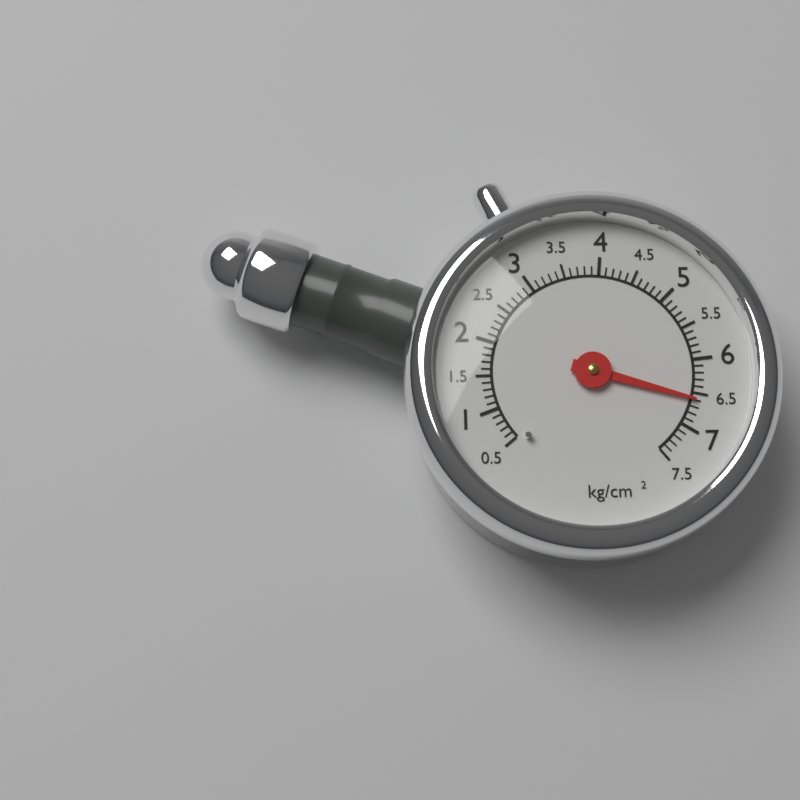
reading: 6.6 kg/cm²
